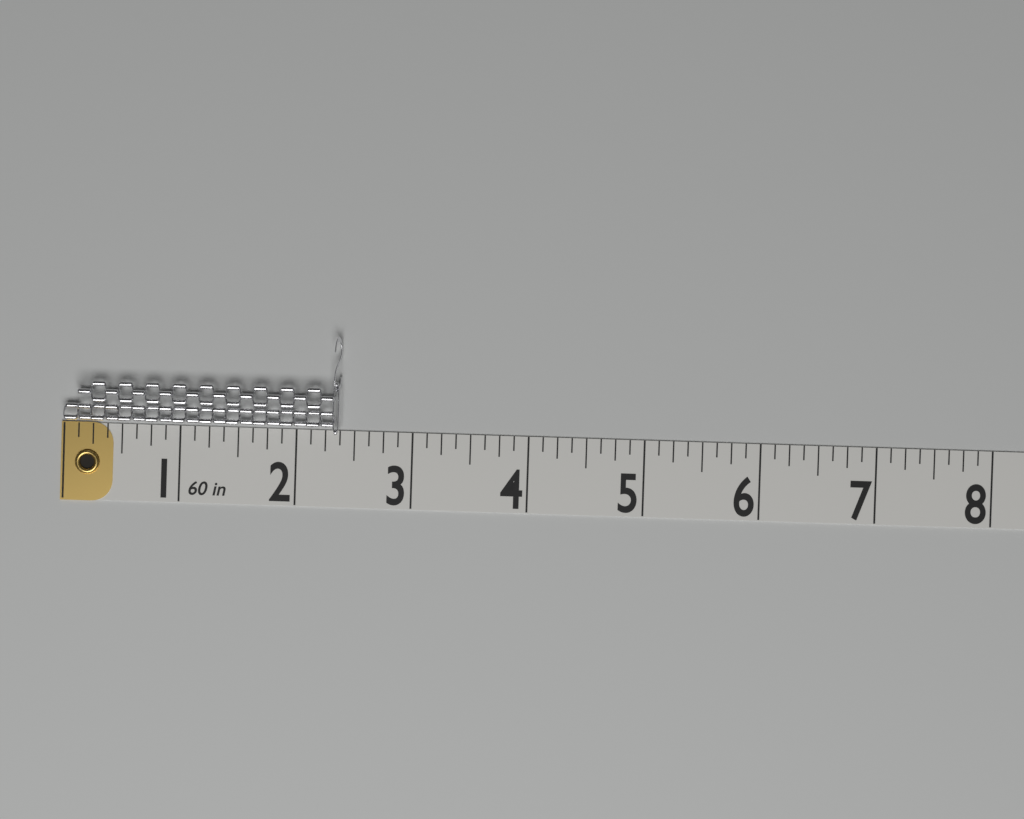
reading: 2.375 in
